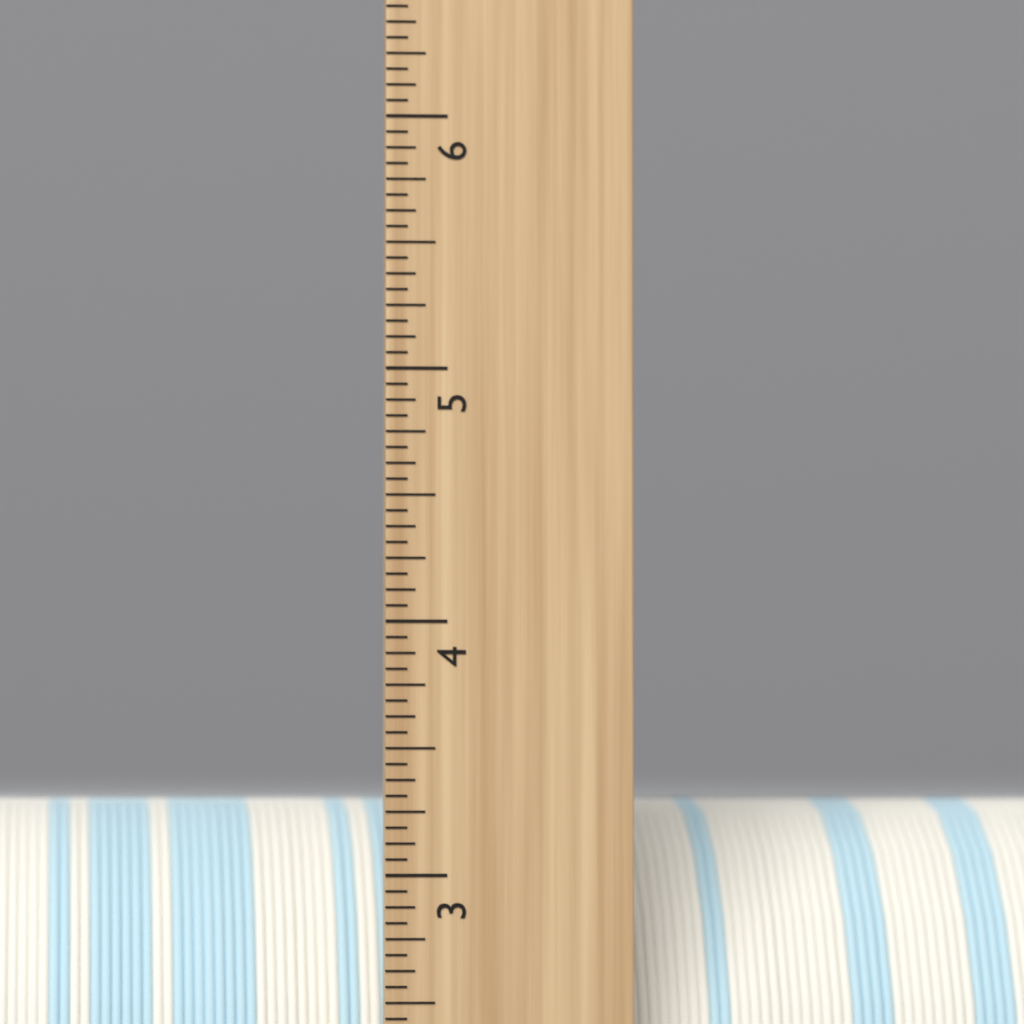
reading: 3.3125 inch
